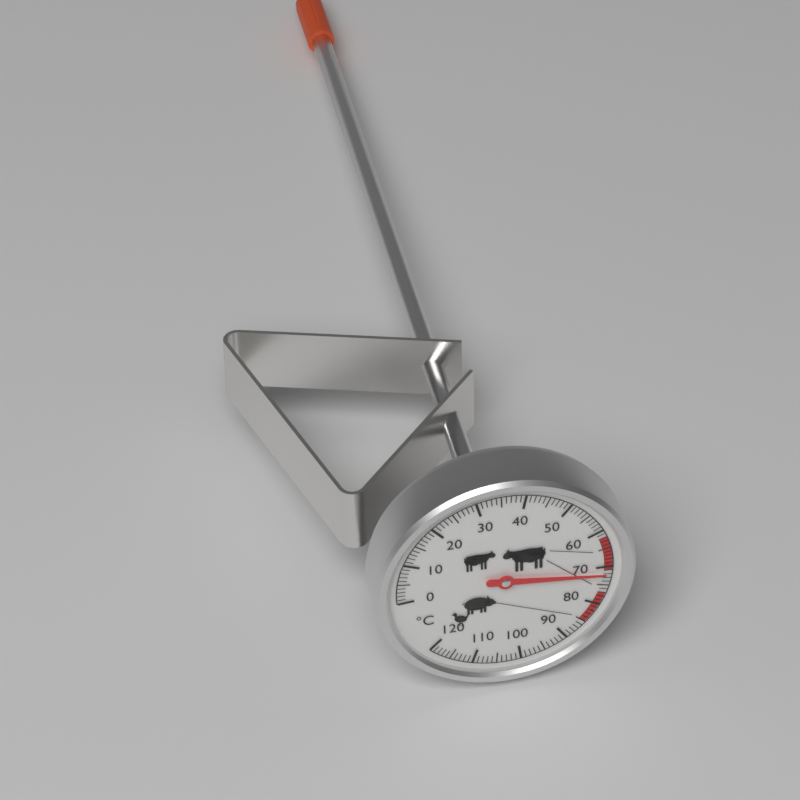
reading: 72 °C
